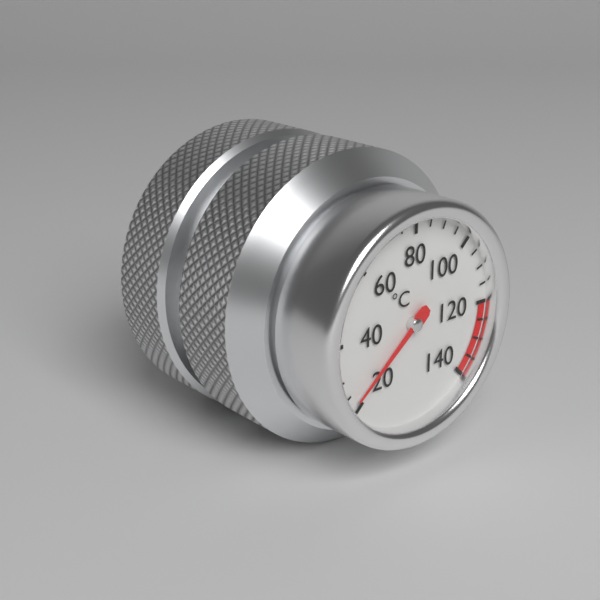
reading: 22 °C
